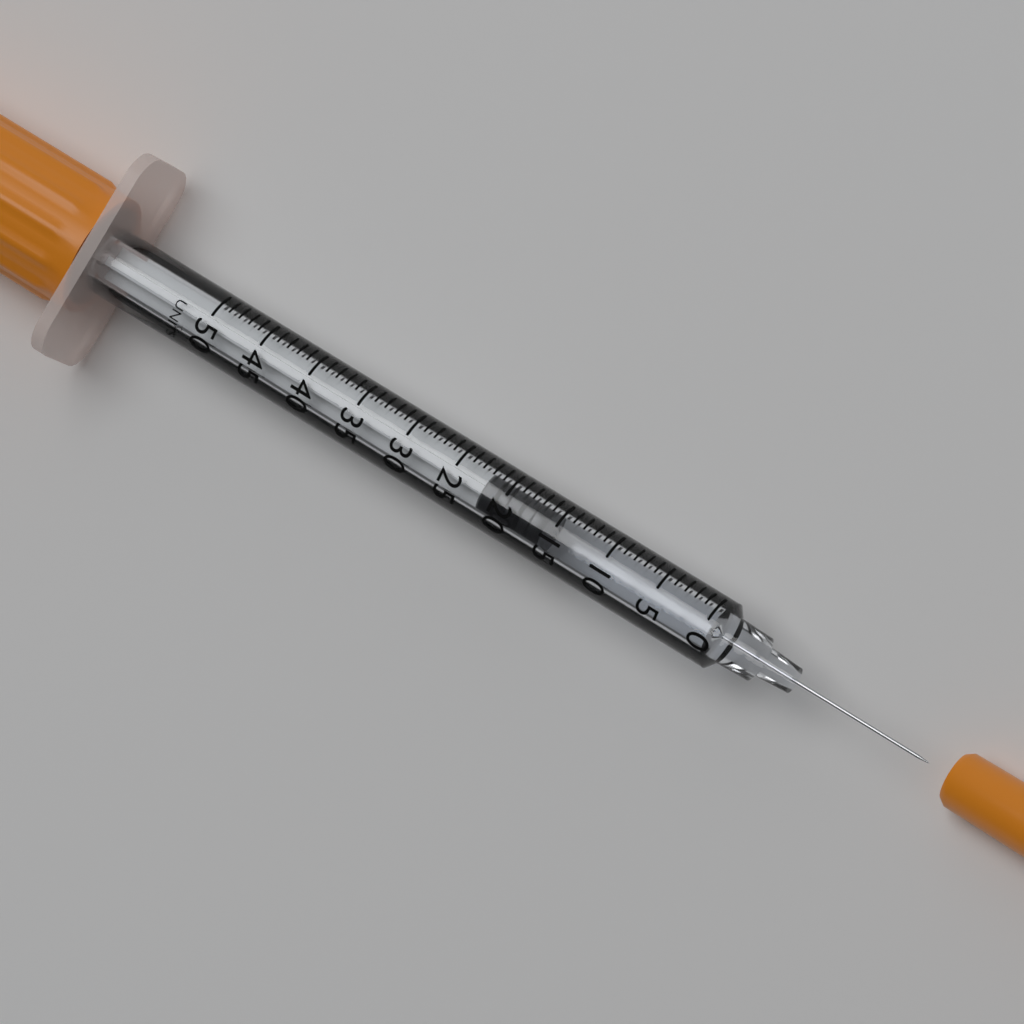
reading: 16 UNITS
